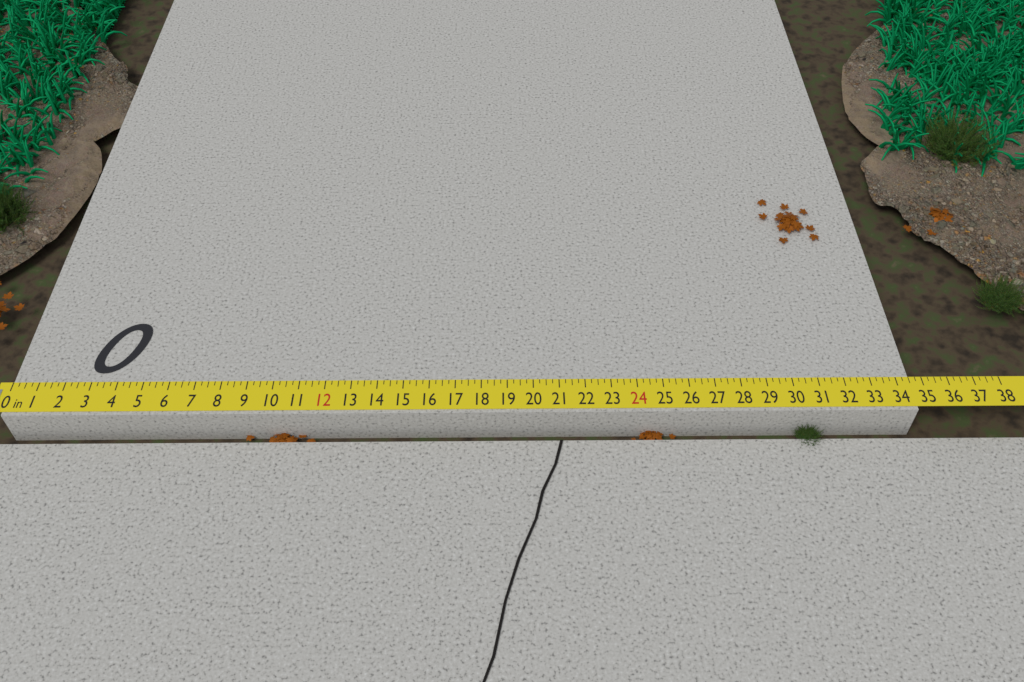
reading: 34.50 in
